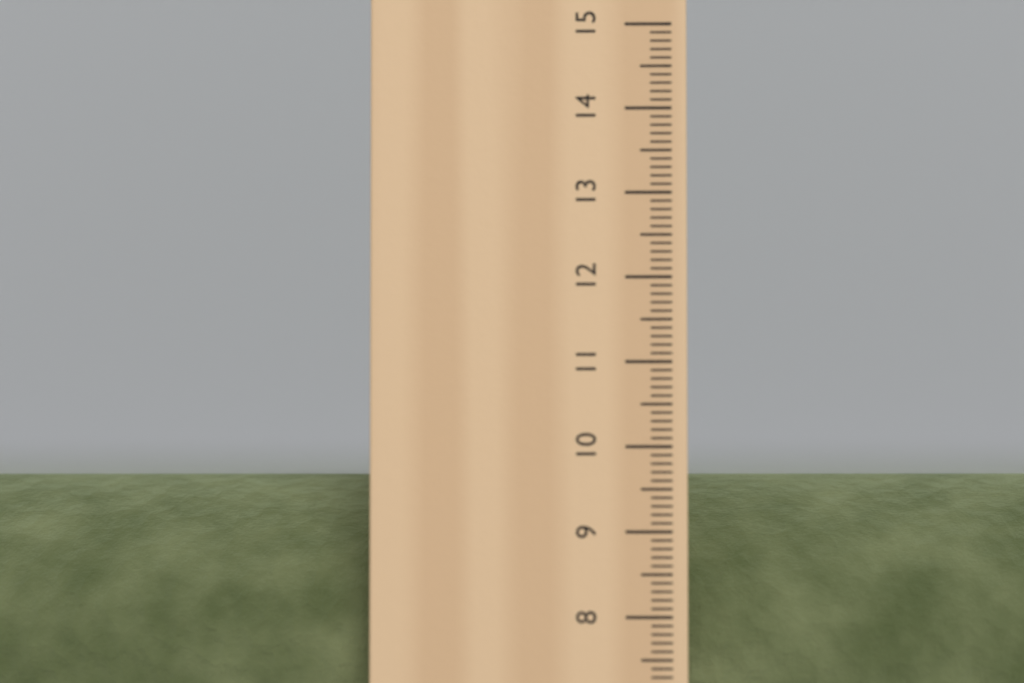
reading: 9.7 cm
